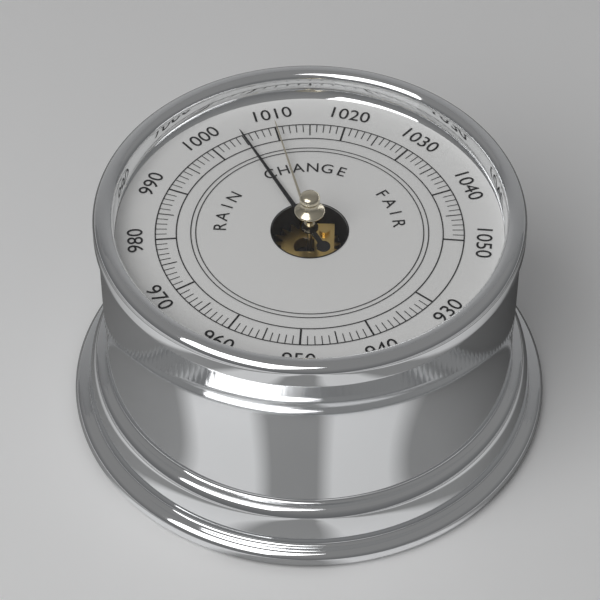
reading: 1005 (no unit)
